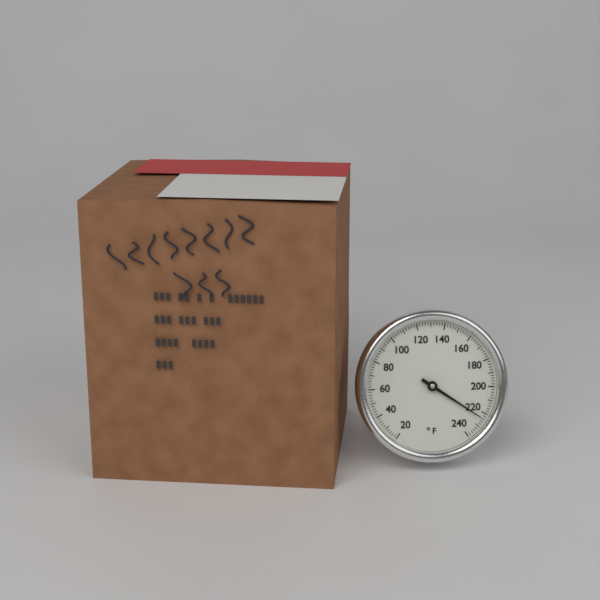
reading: 224 °F
